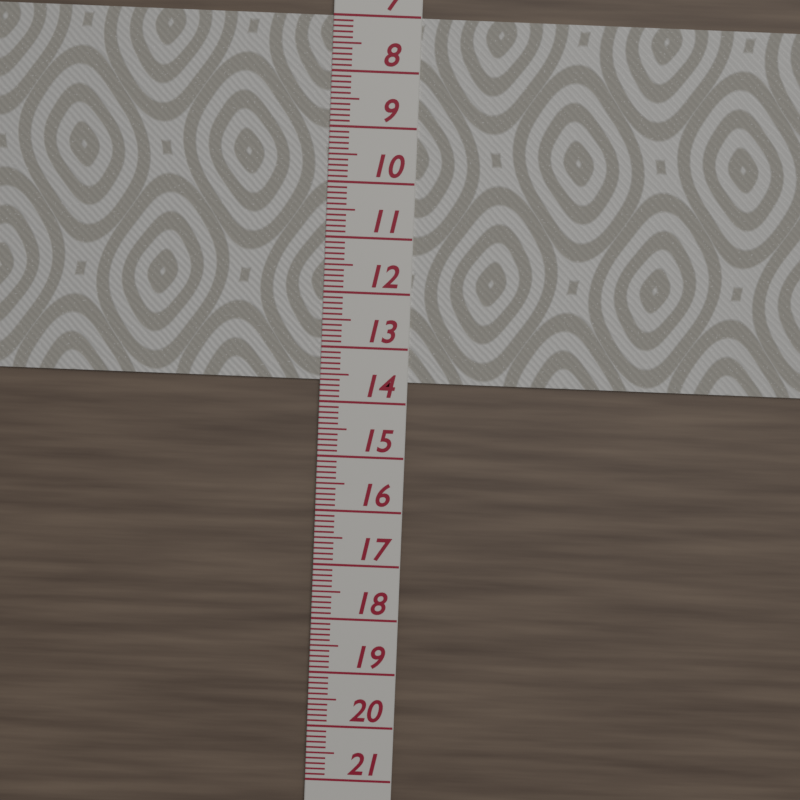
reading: 13.6 (no unit)
